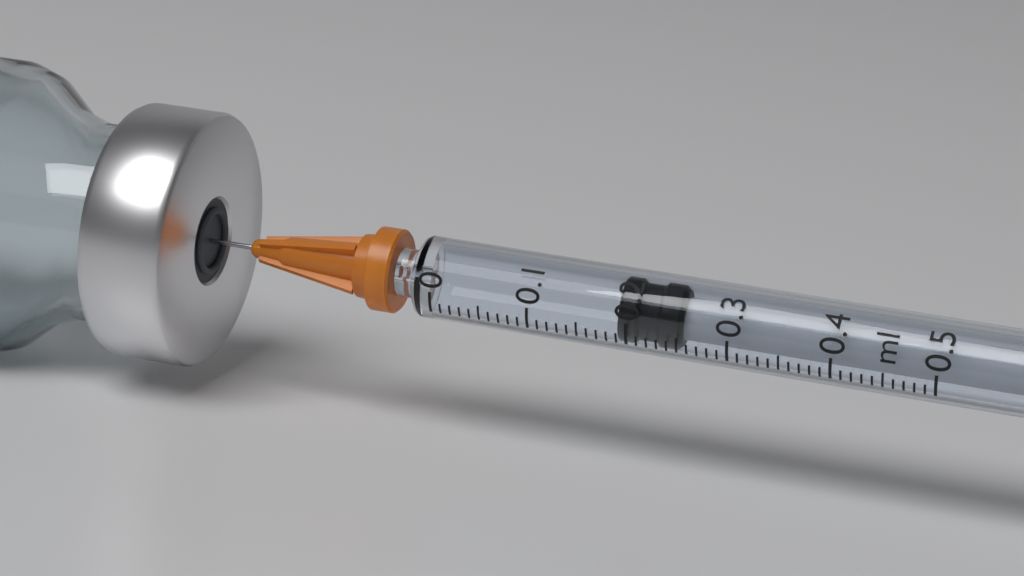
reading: 0.19 ml
